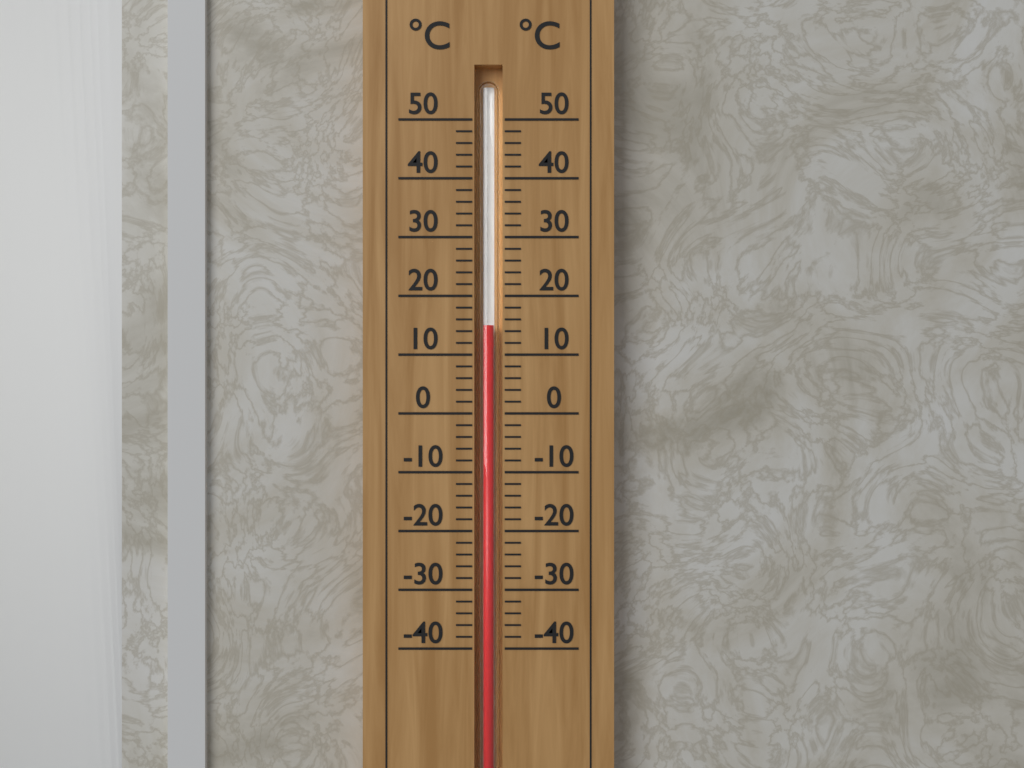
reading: 15 °C
